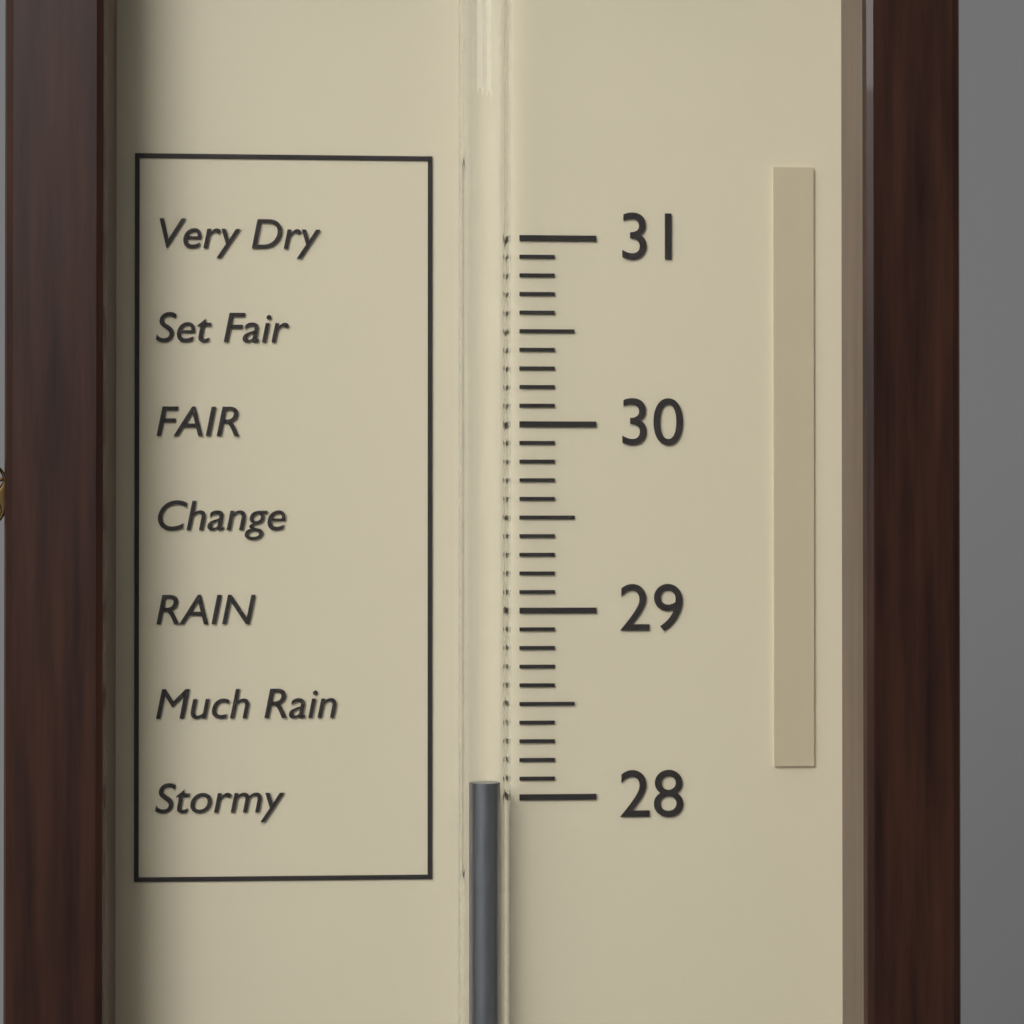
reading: 28.1 (no unit)
